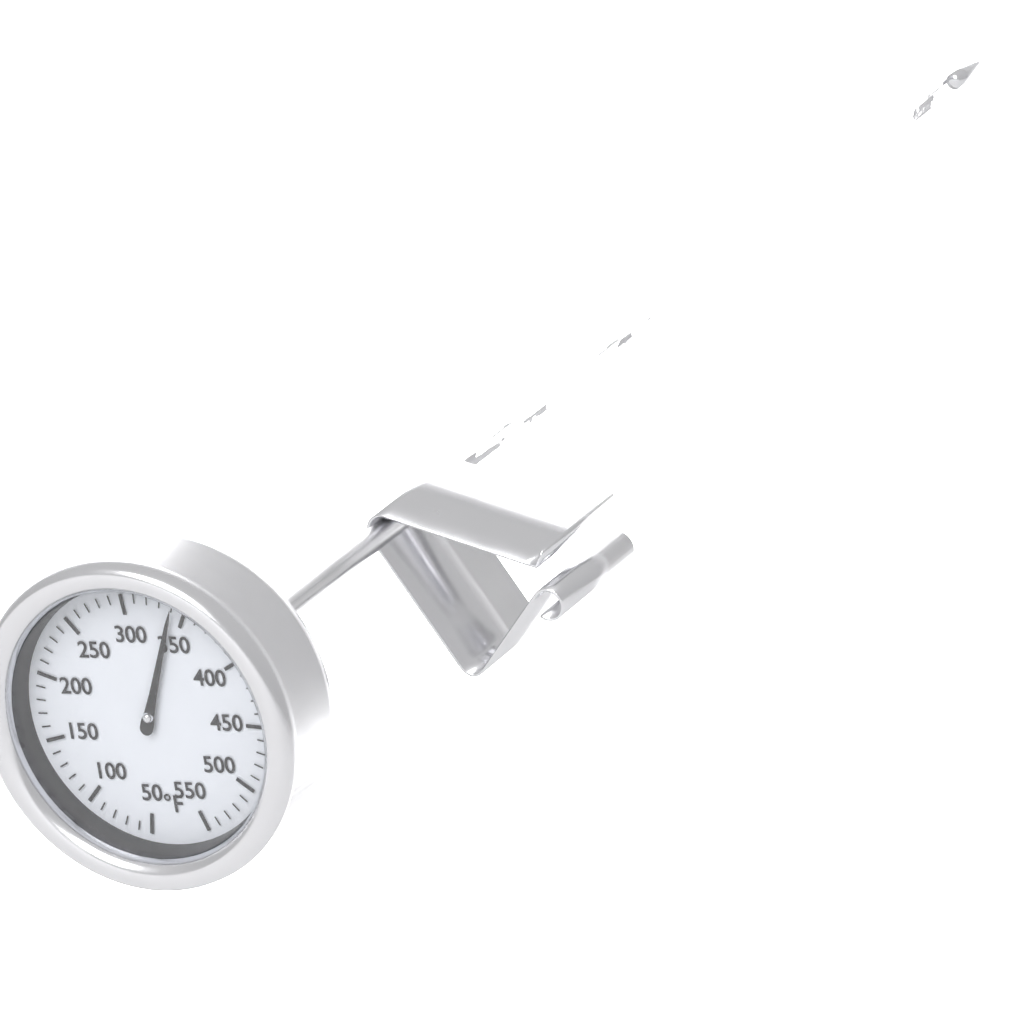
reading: 340 °F
